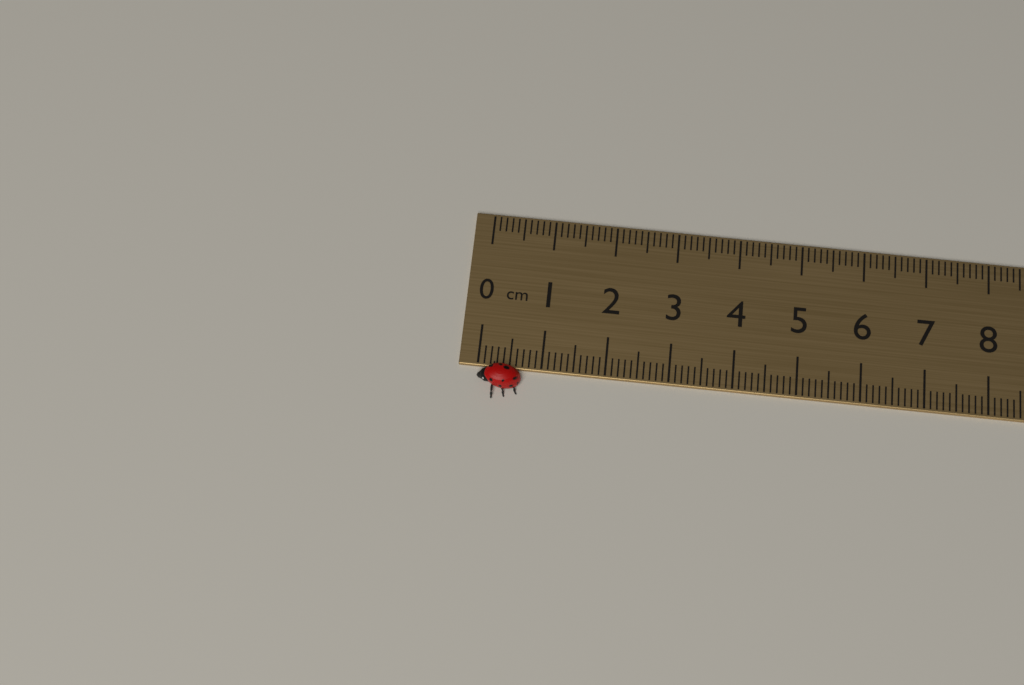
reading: 0.7 cm
